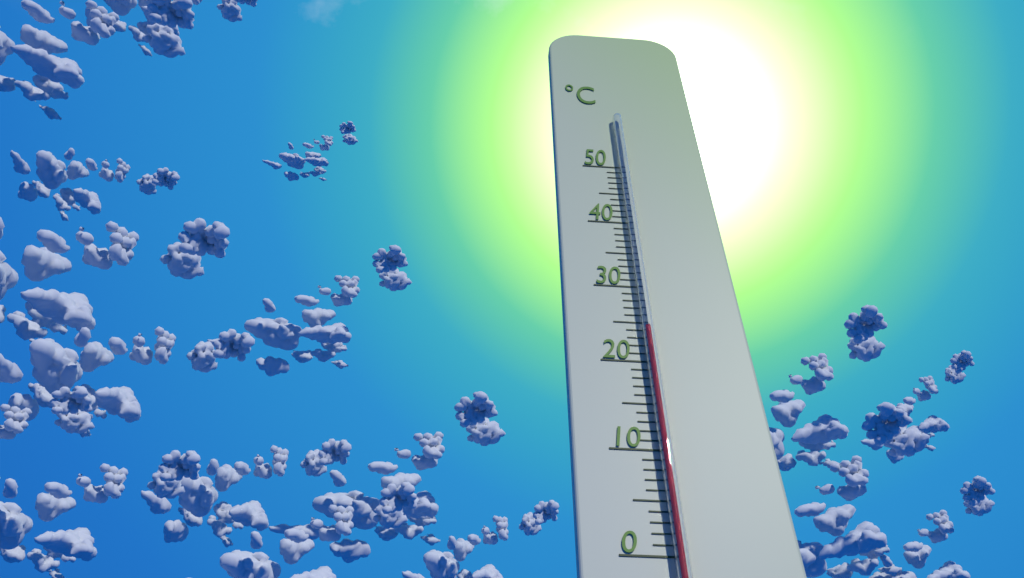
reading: 24 °C
